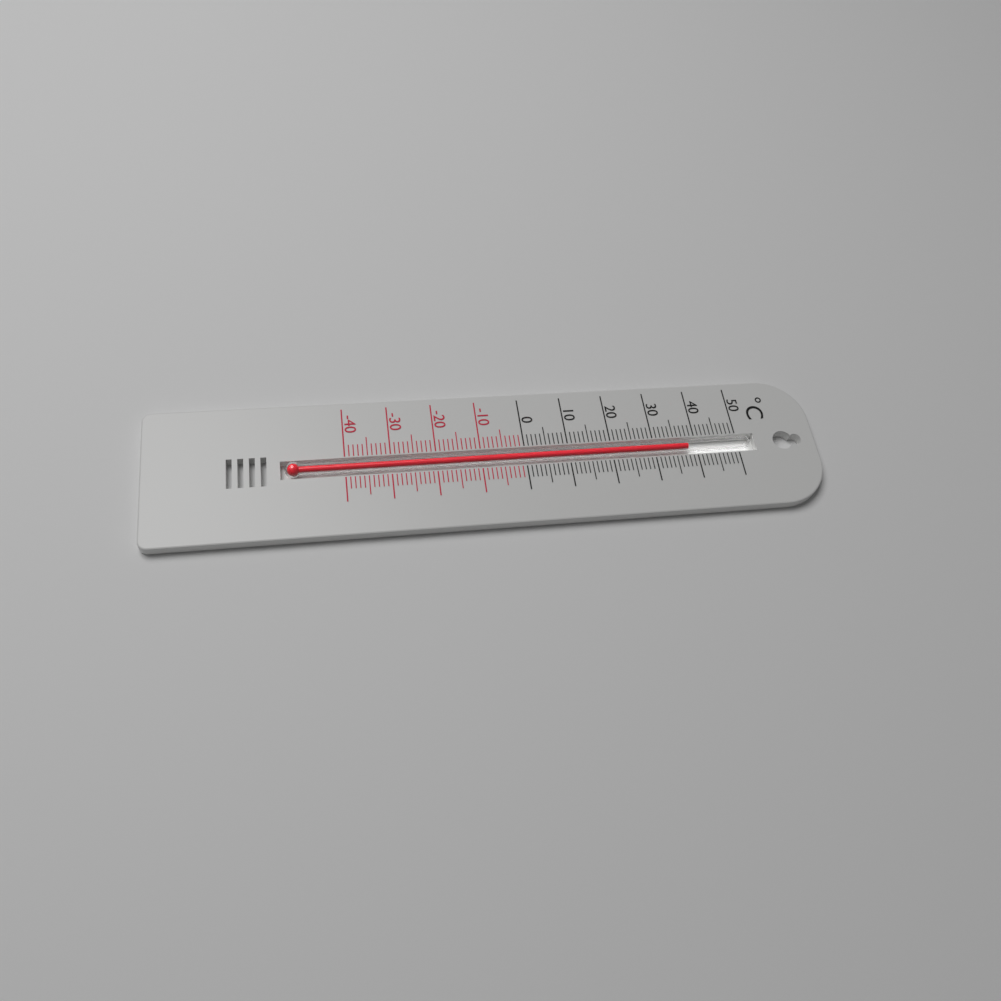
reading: 38 °C
